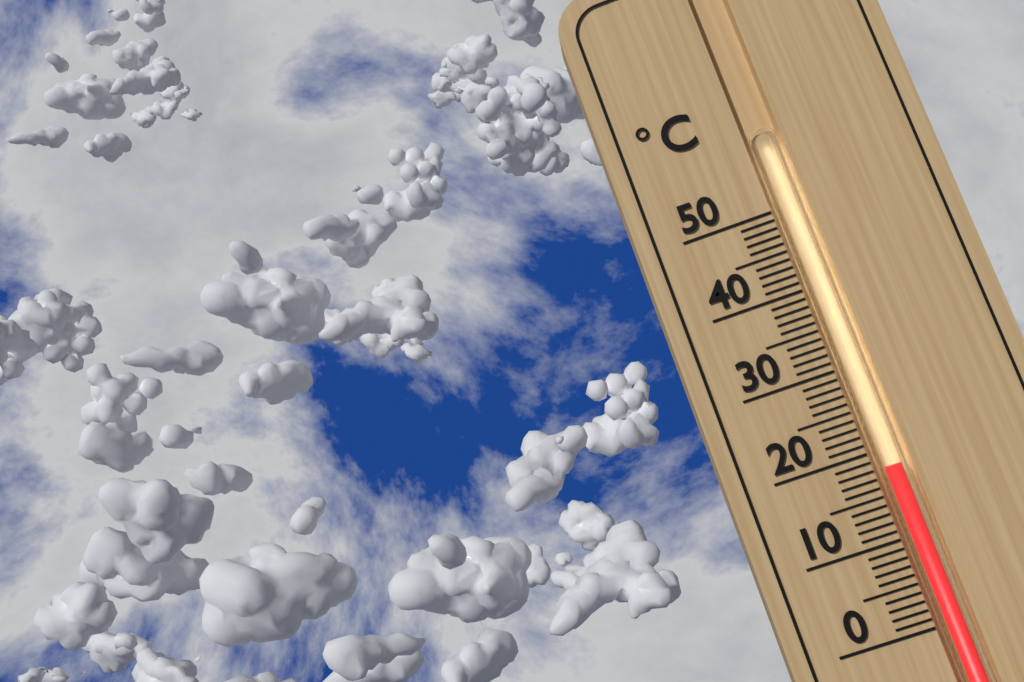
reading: 18 °C
